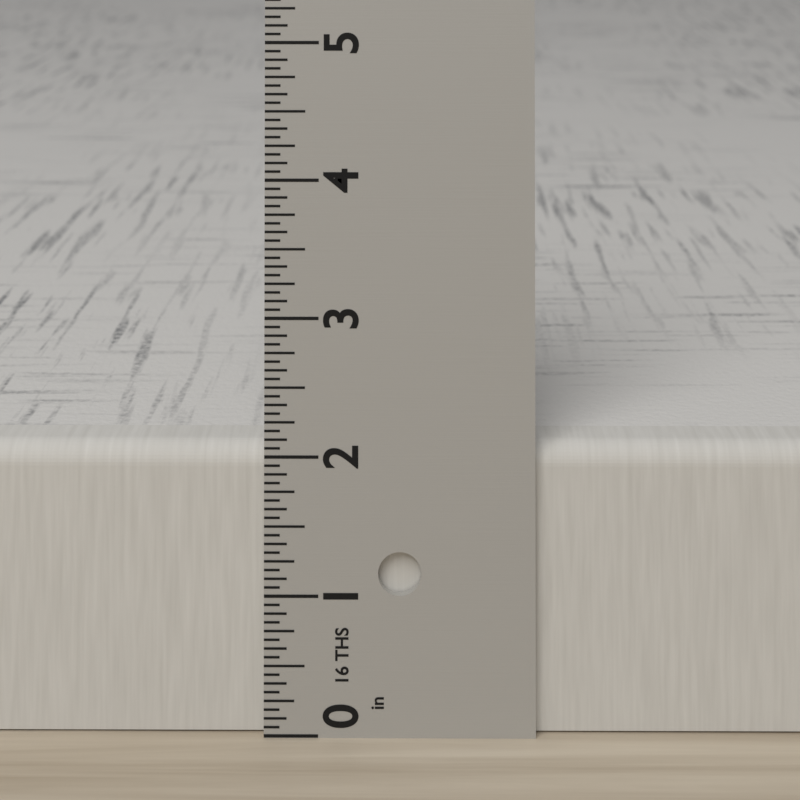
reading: 2.0625 in
